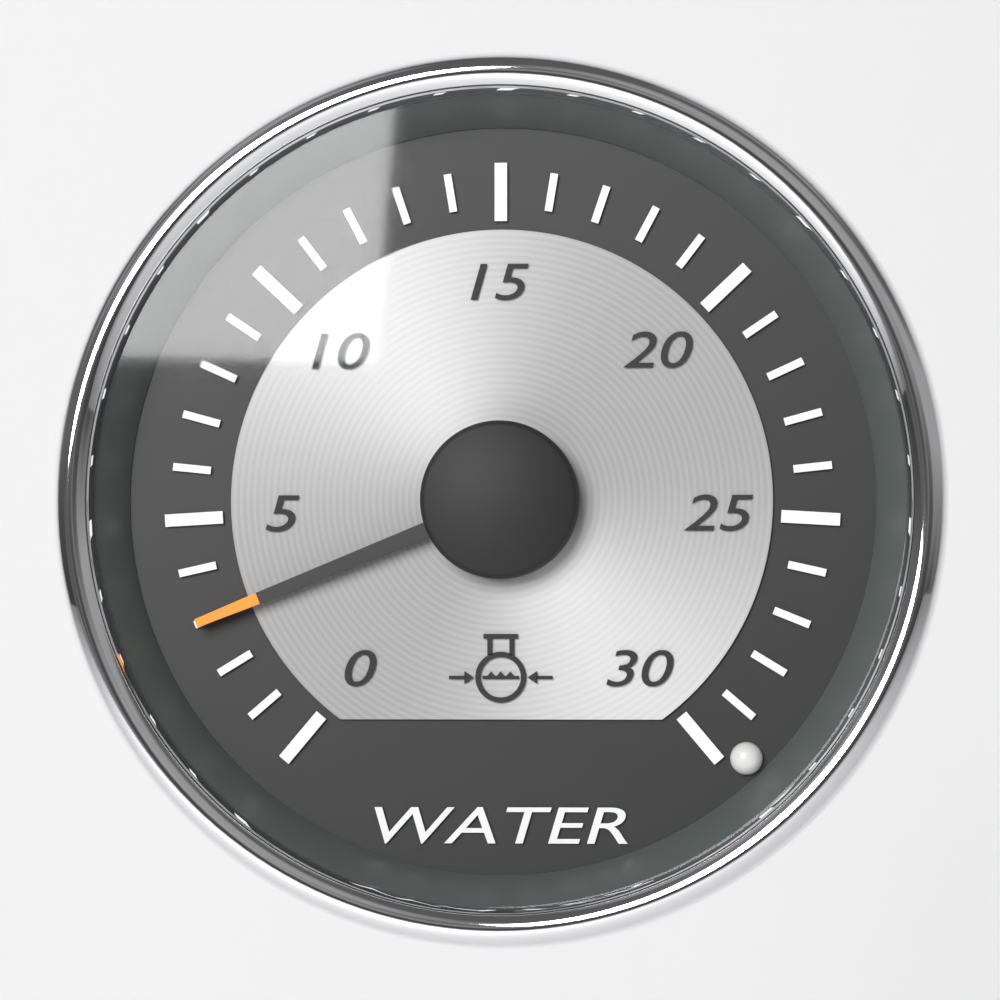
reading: 3 (no unit)
